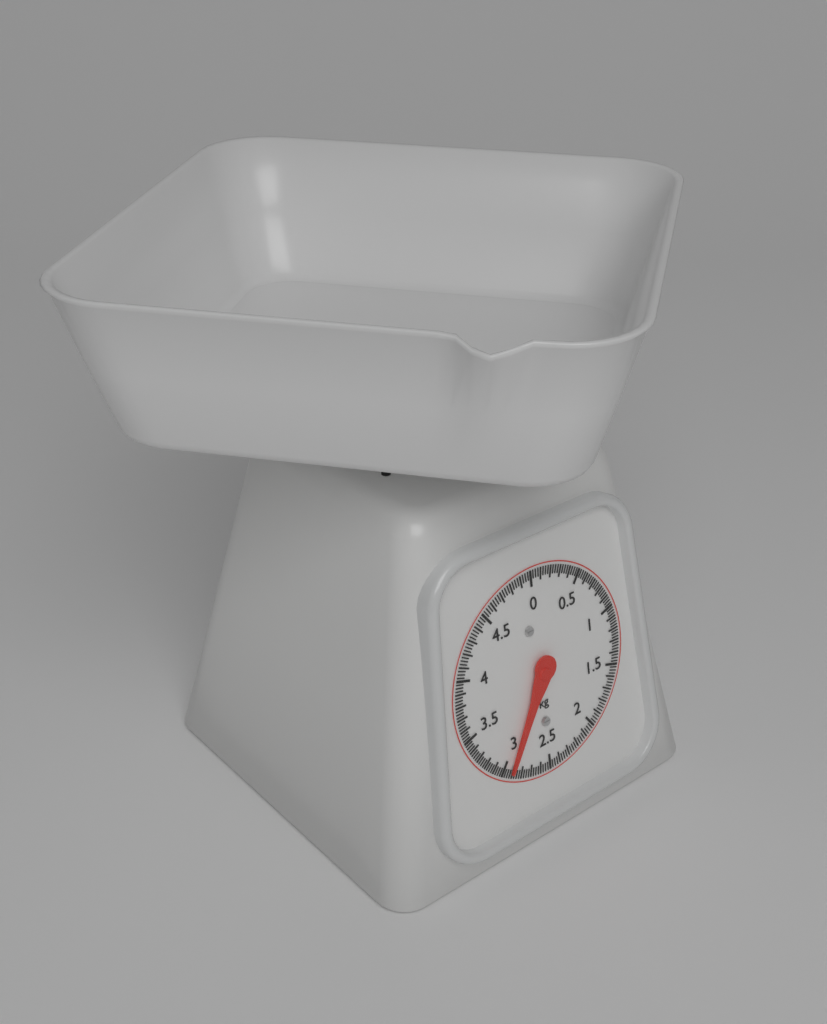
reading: 2.925 kg
